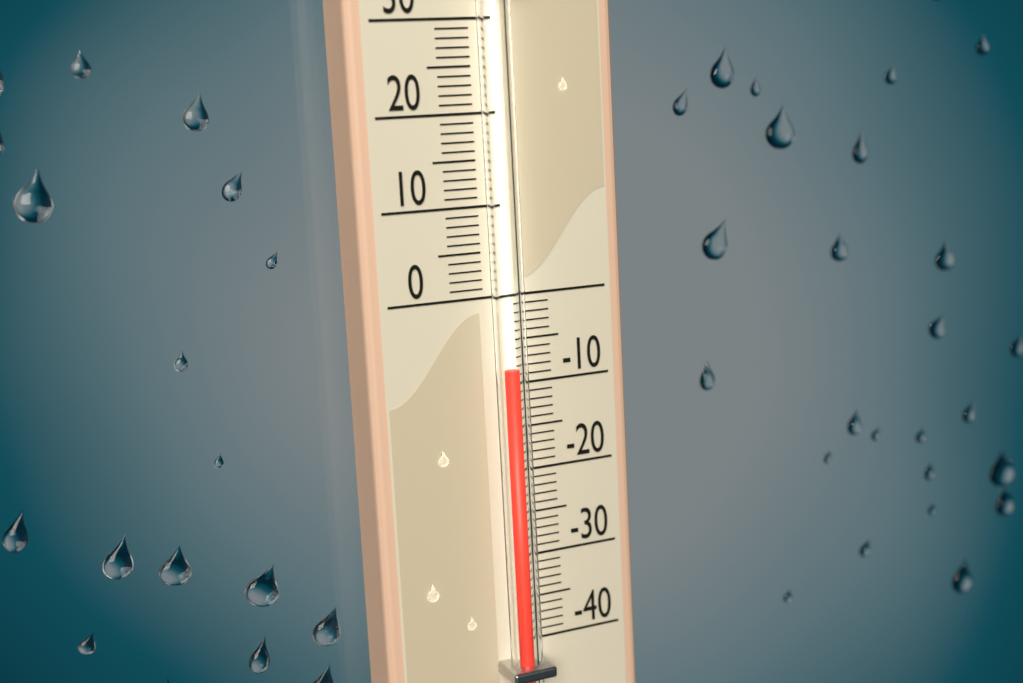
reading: -8 (no unit)
